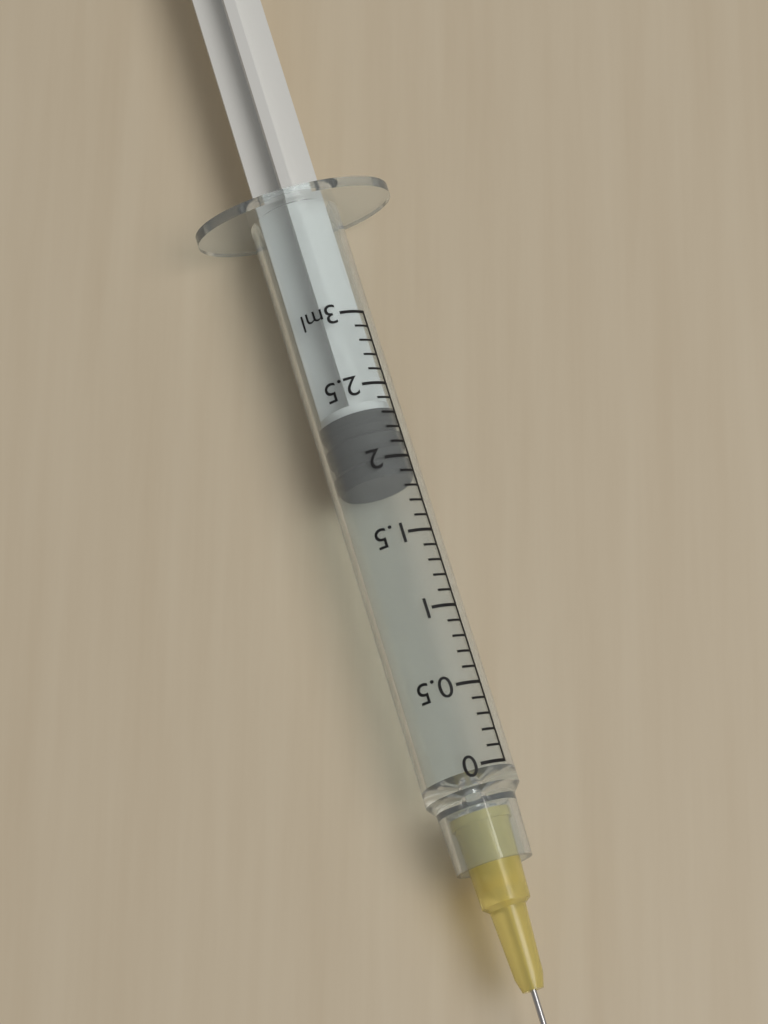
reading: 1.9 ml
